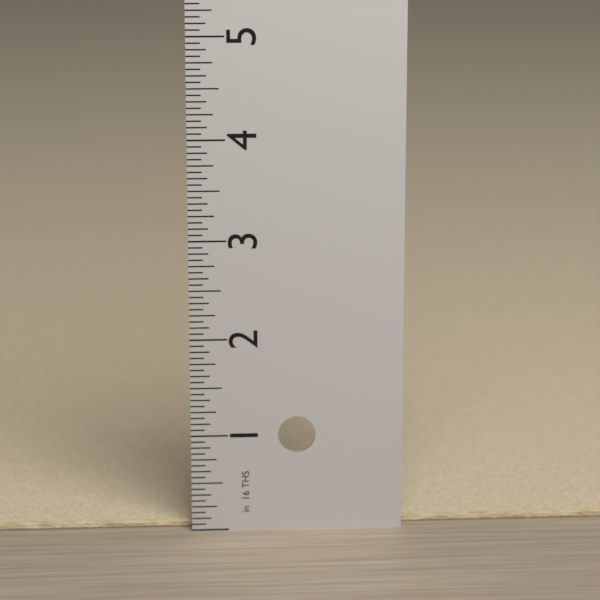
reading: 0.0625 in
